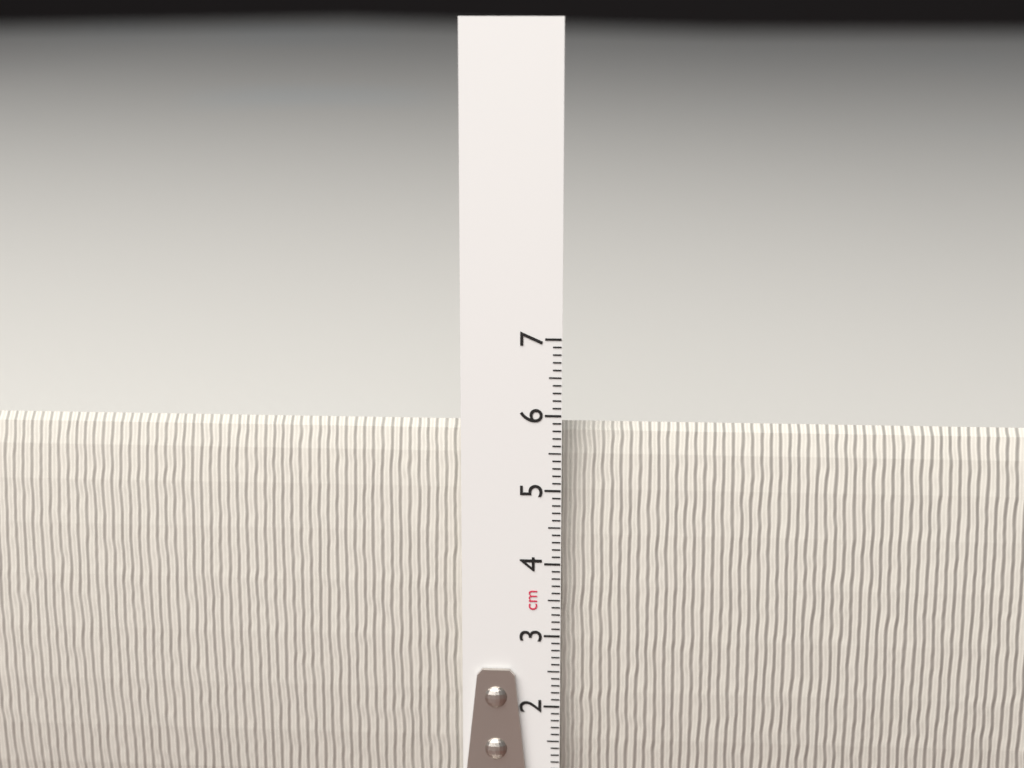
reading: 5.8 cm
